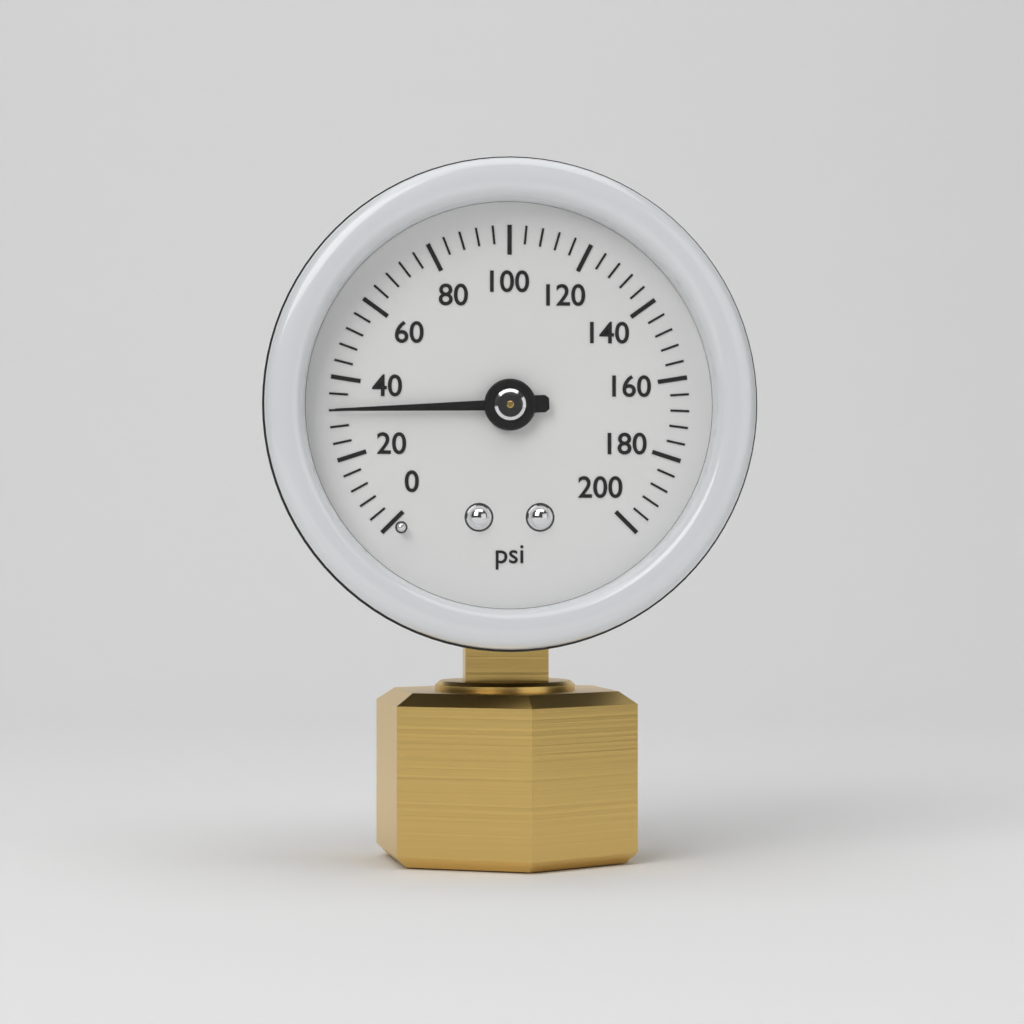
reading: 32 psi
